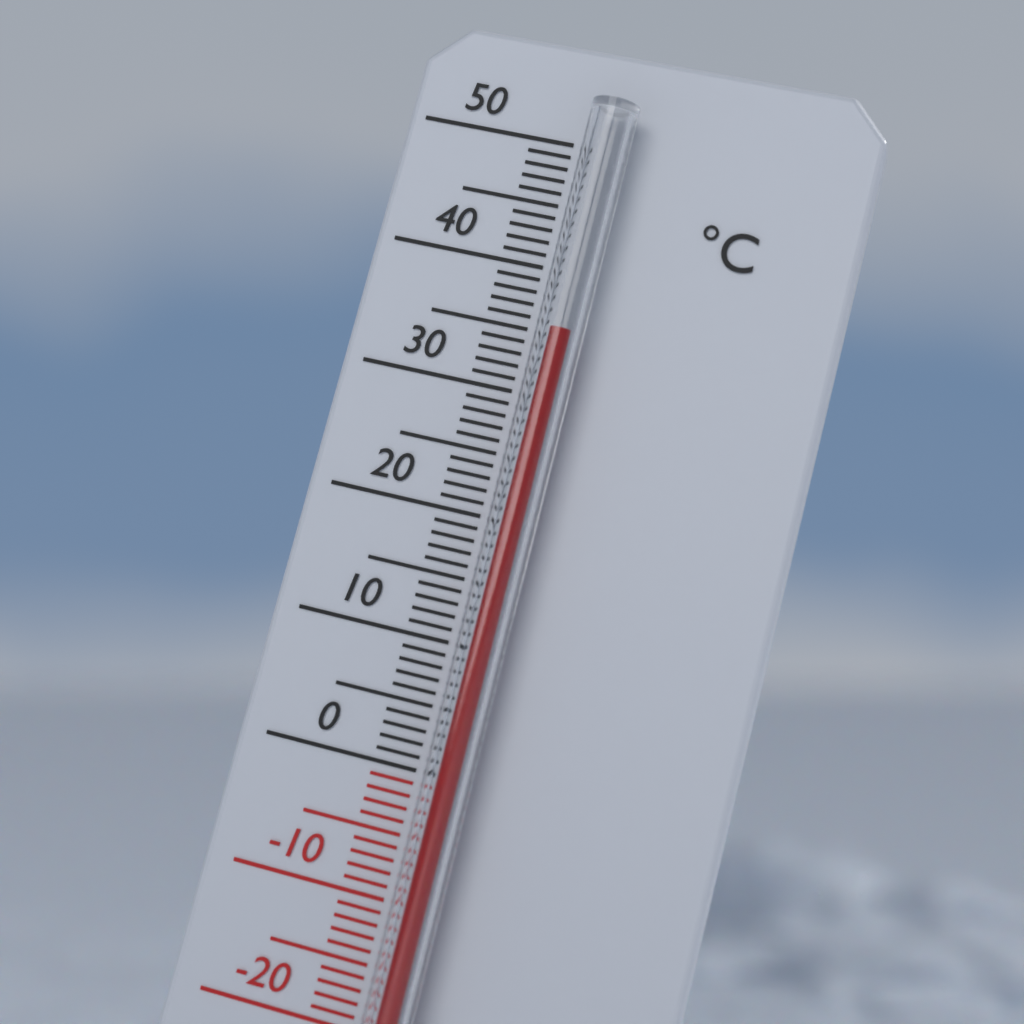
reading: 35 °C
